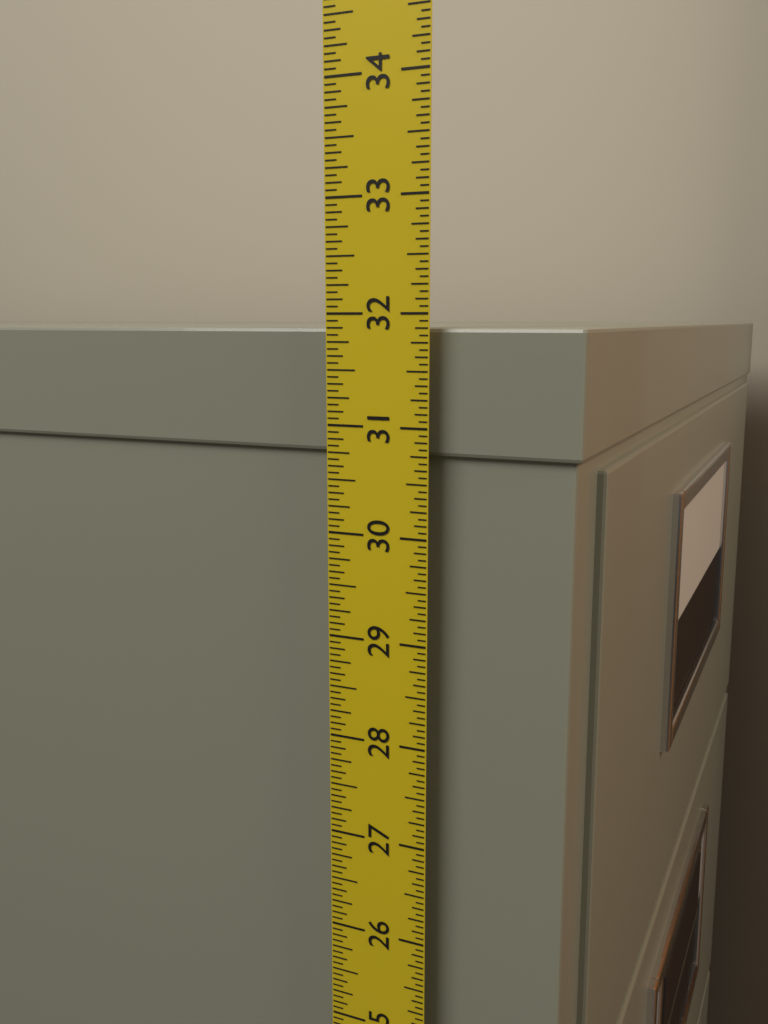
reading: 31.8750 in
